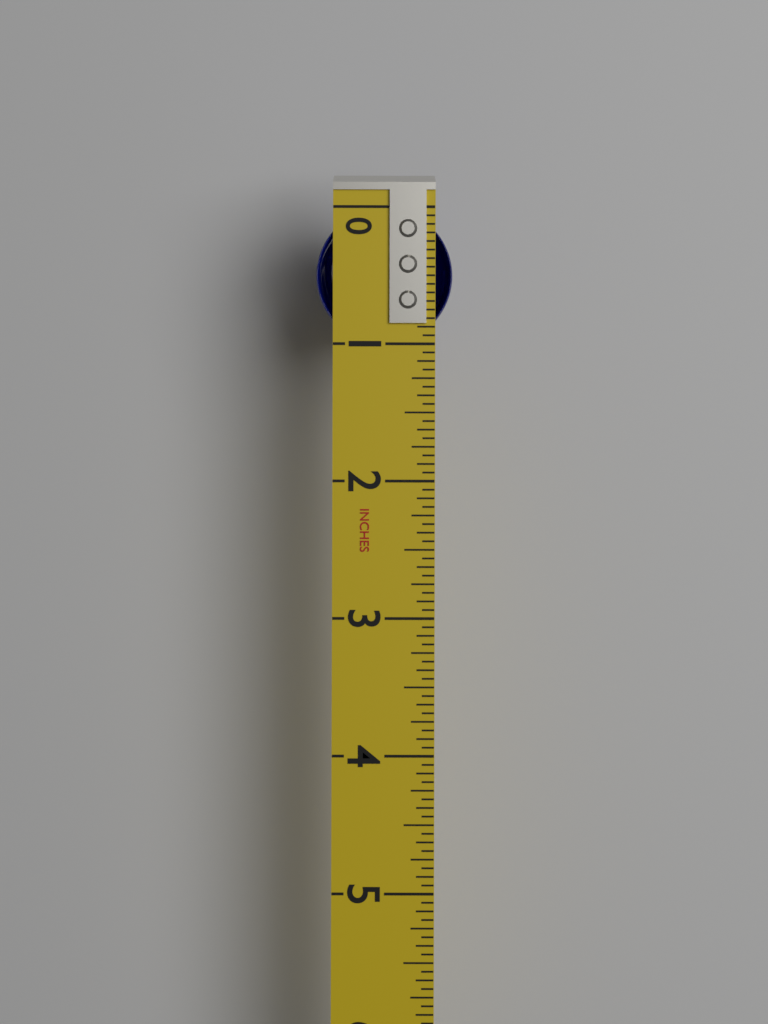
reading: 1.0000 in
